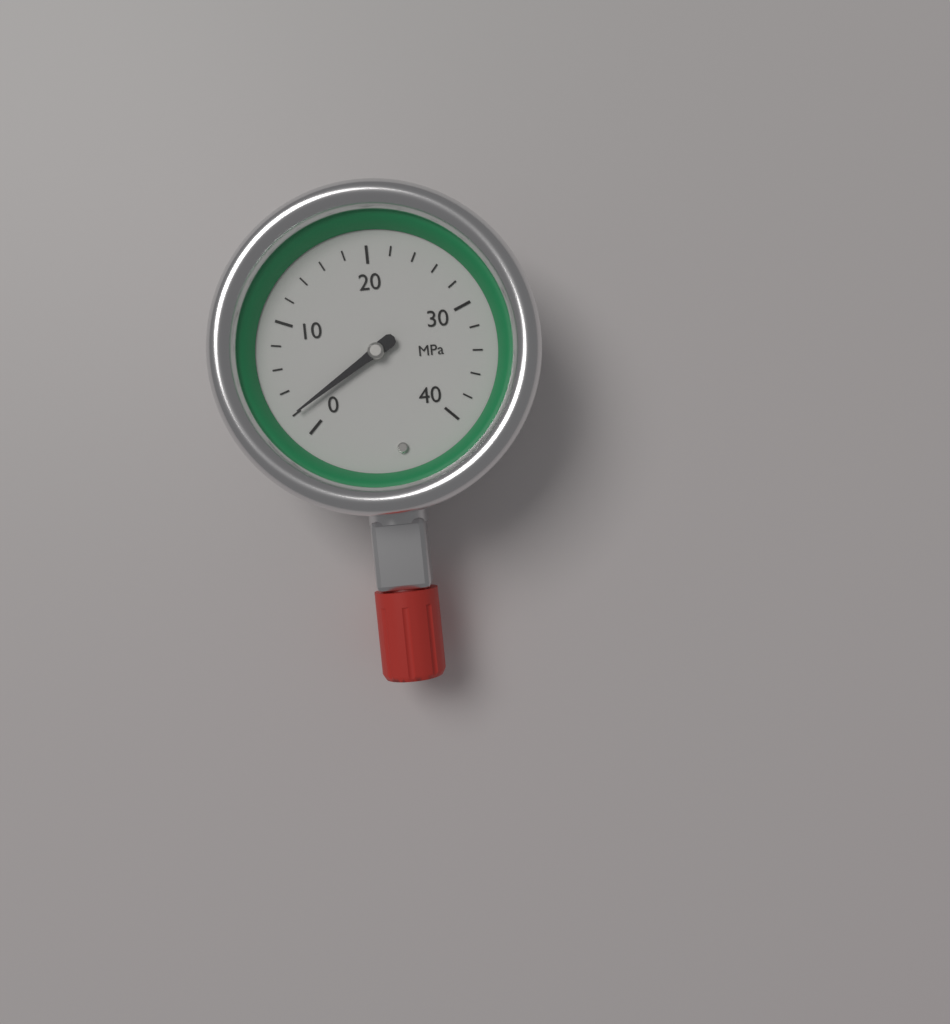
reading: 2 MPa
